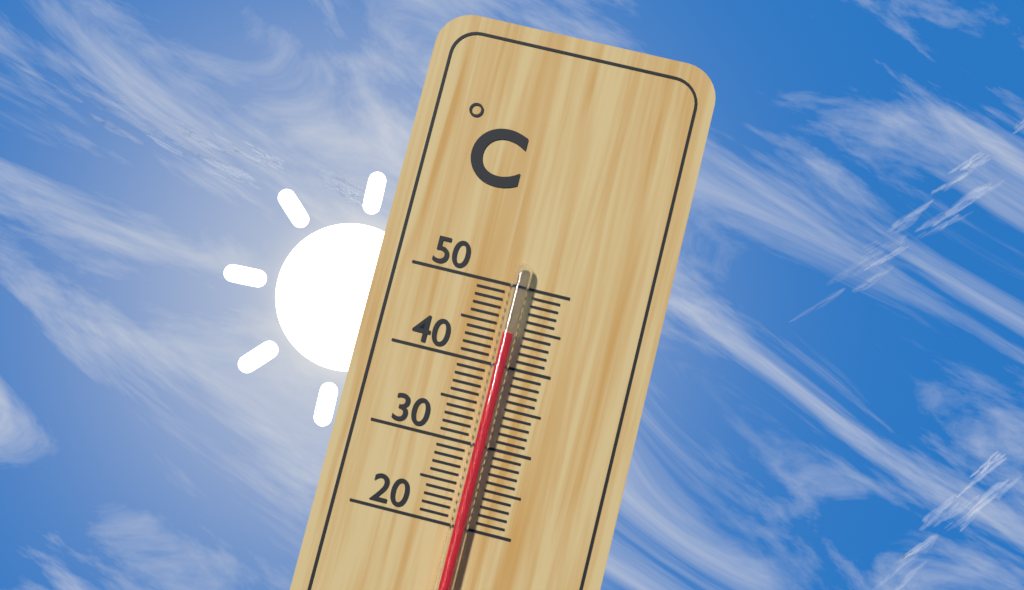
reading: 44 °C
